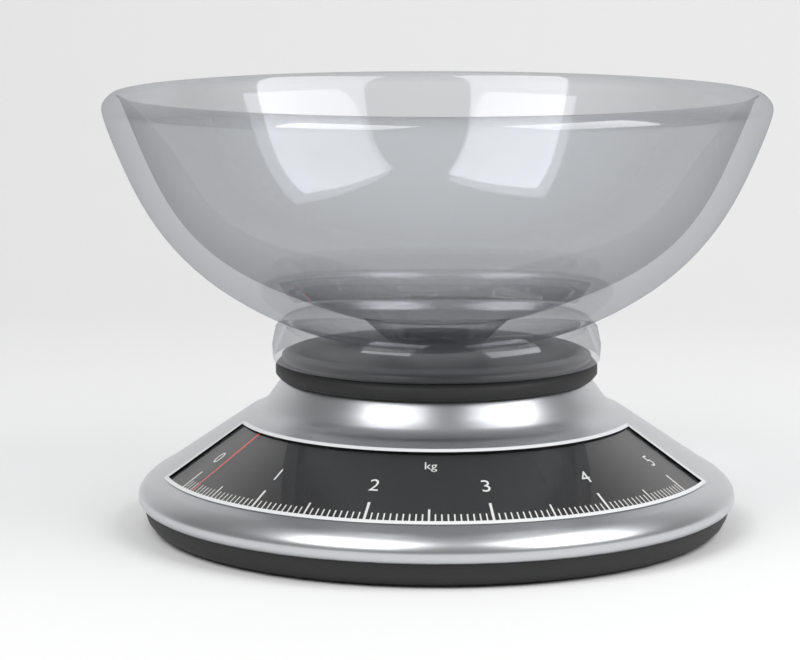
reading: 0.20 kg
